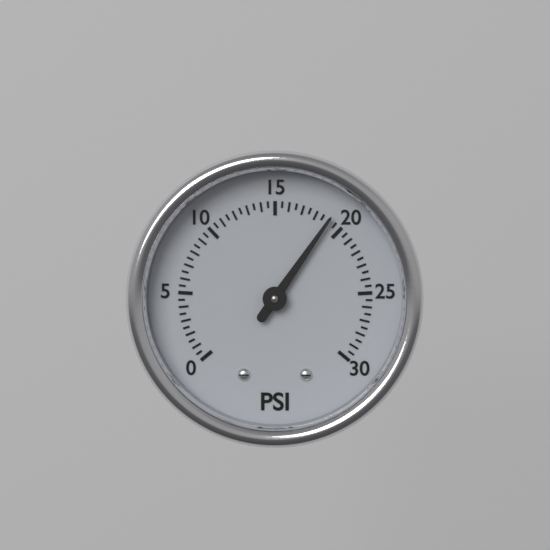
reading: 19.0 psi
